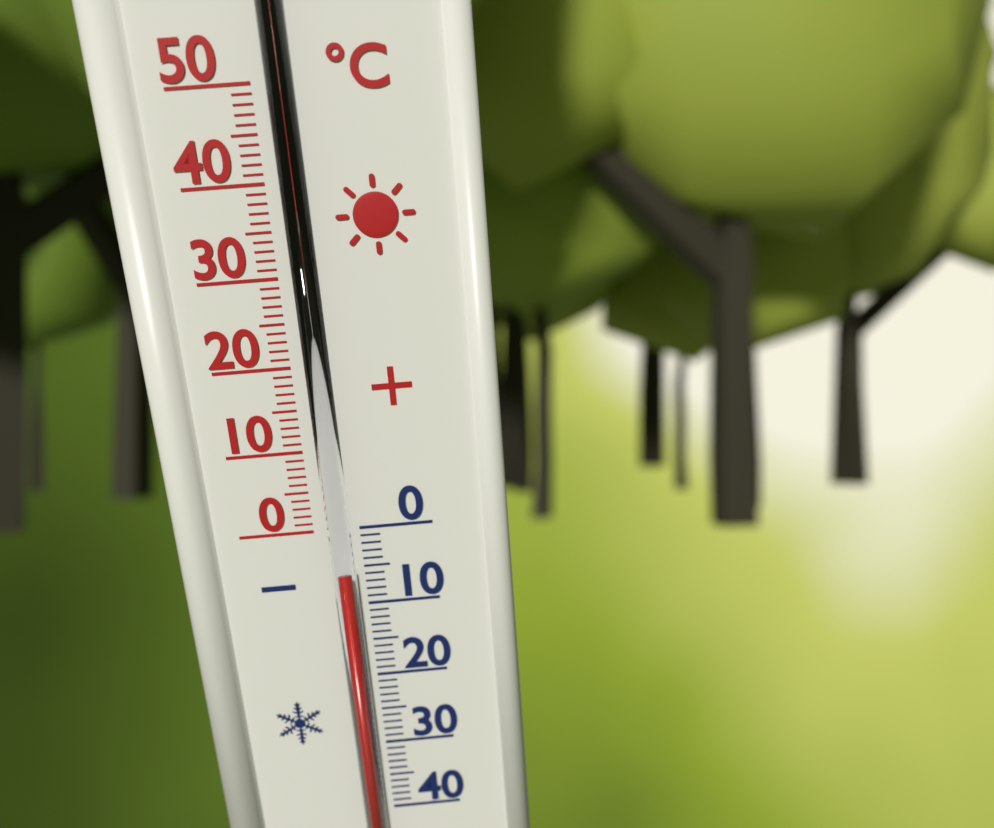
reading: -5 °C
